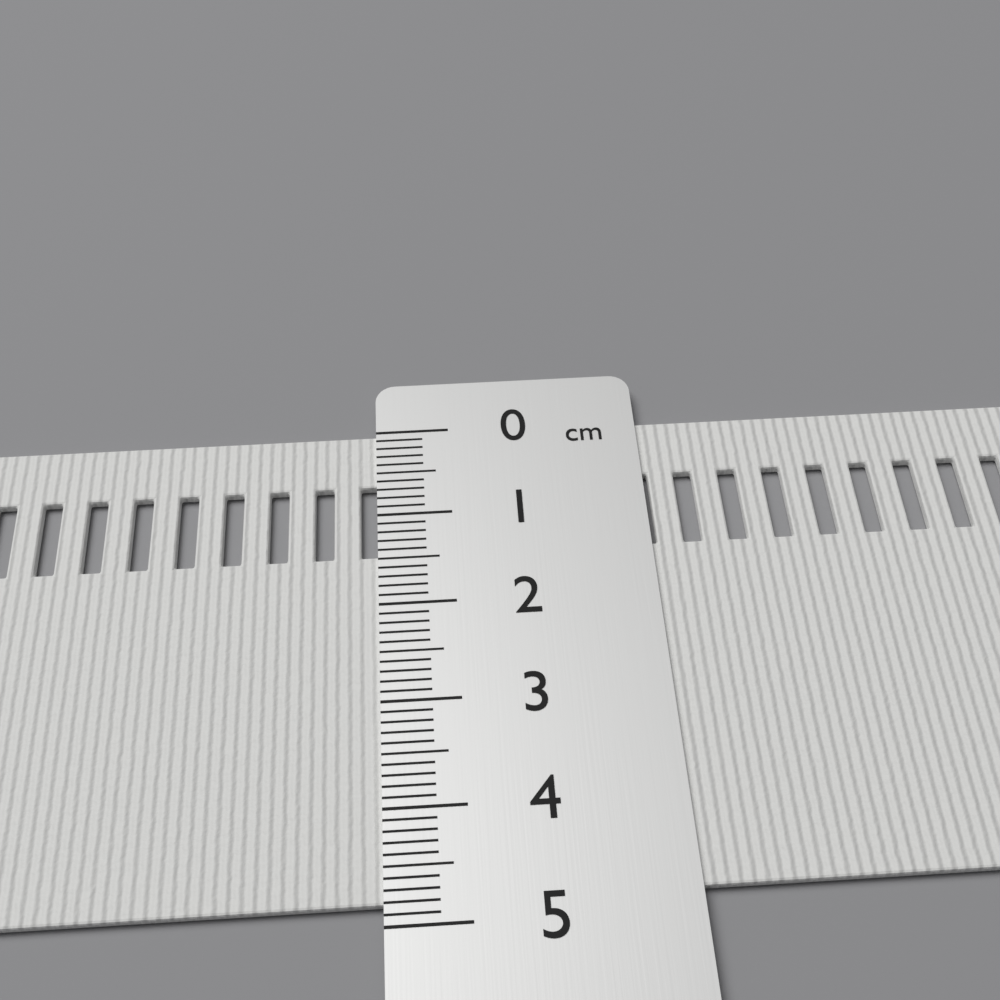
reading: 4.8 cm
